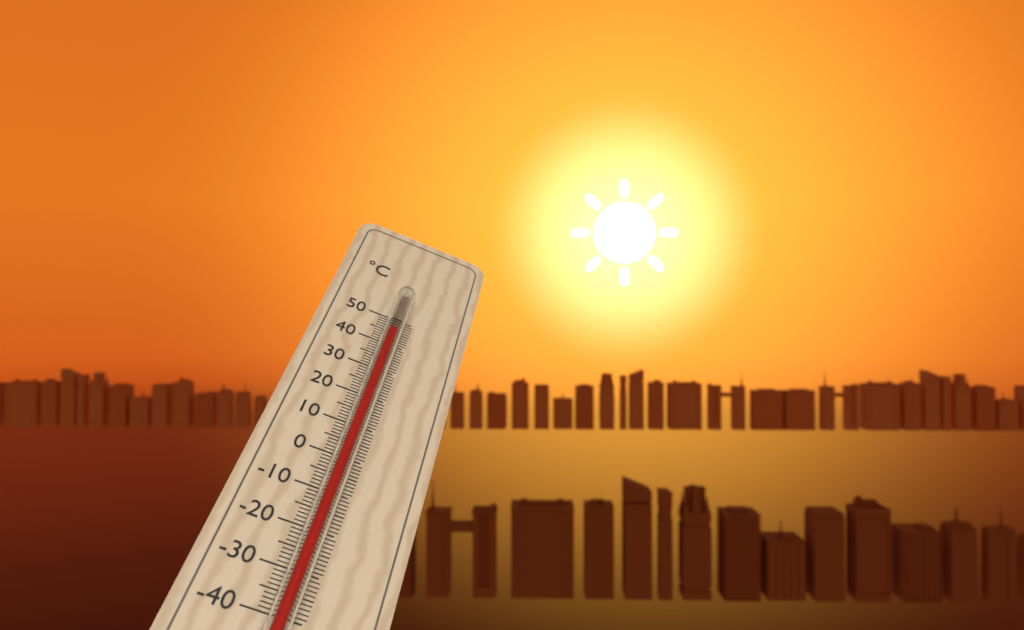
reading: 42 °C
